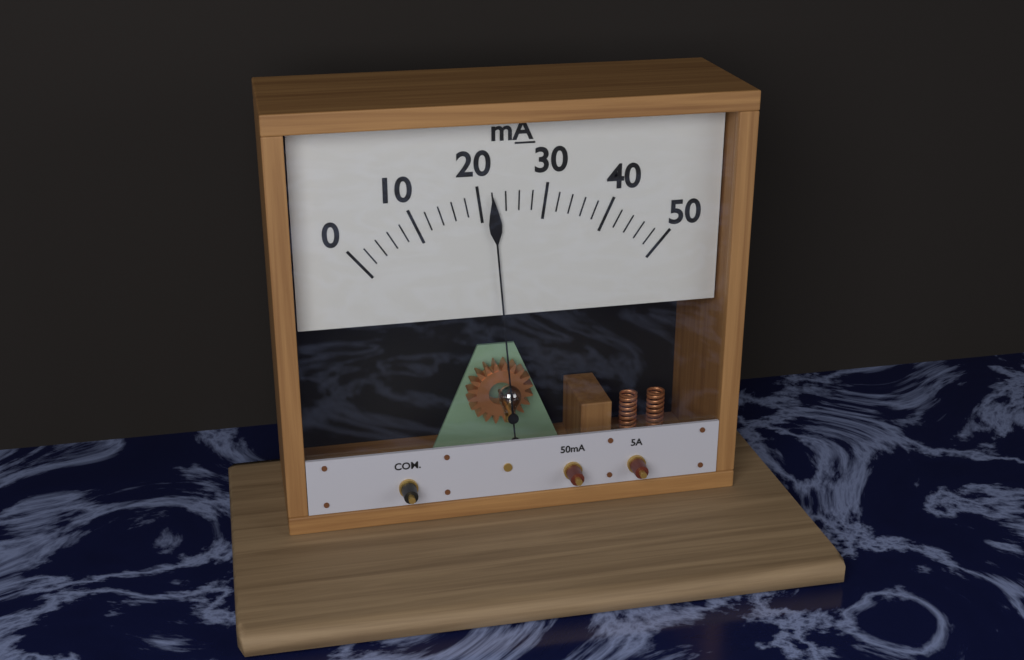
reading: 22 mA
